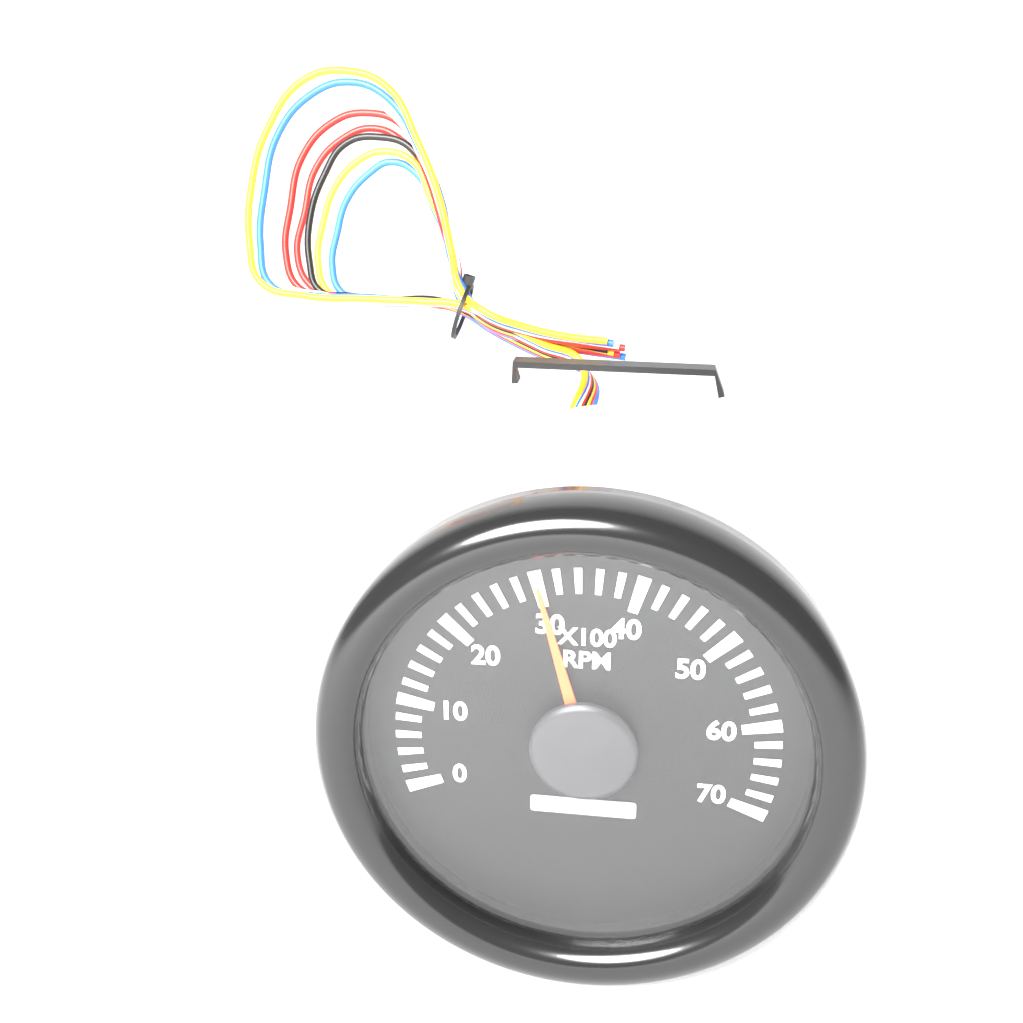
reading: 30 x100 RPM
